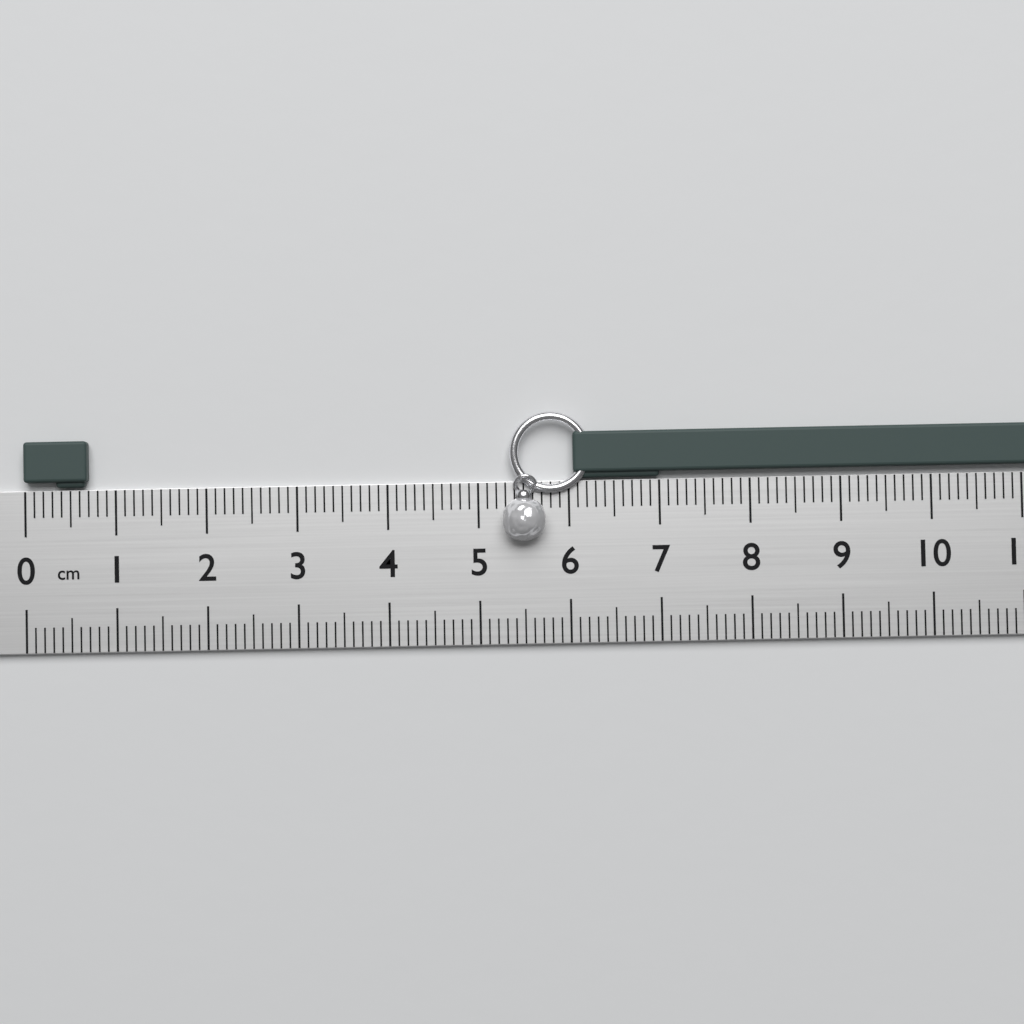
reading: 0.7 cm
